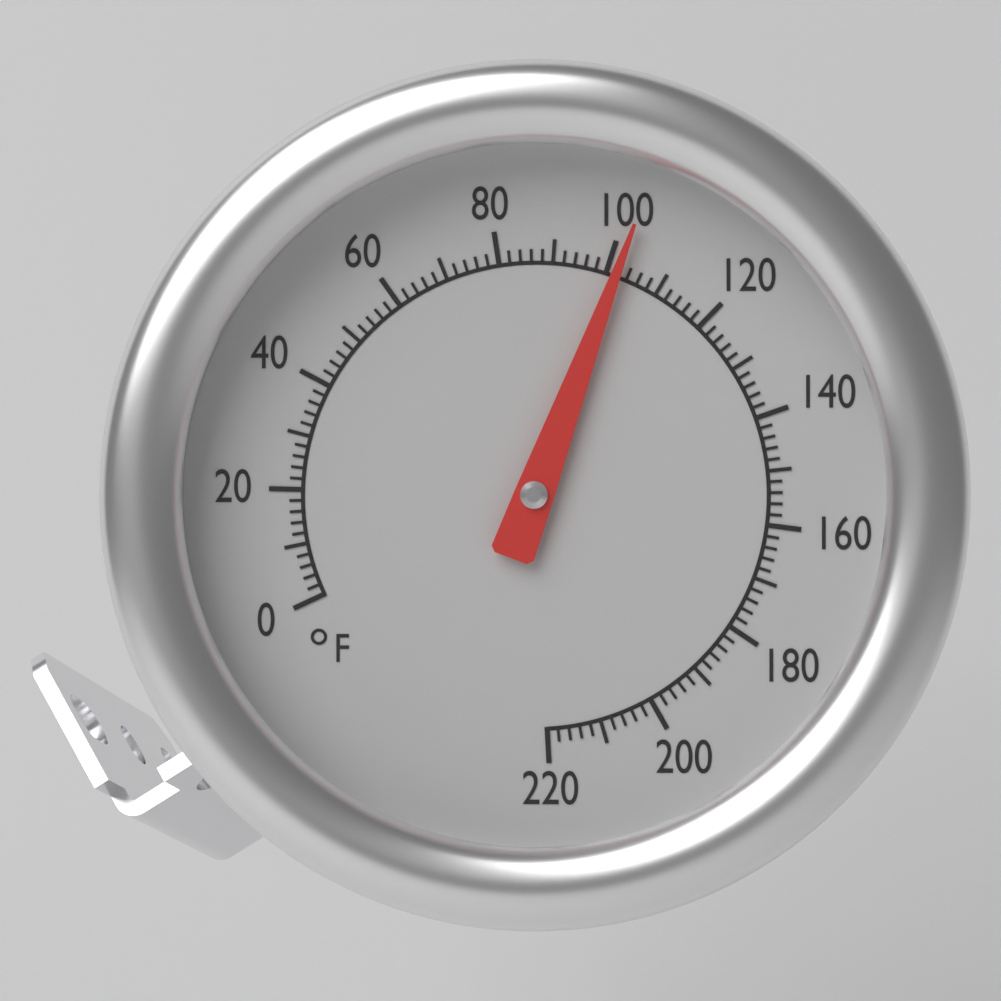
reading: 102 °F
